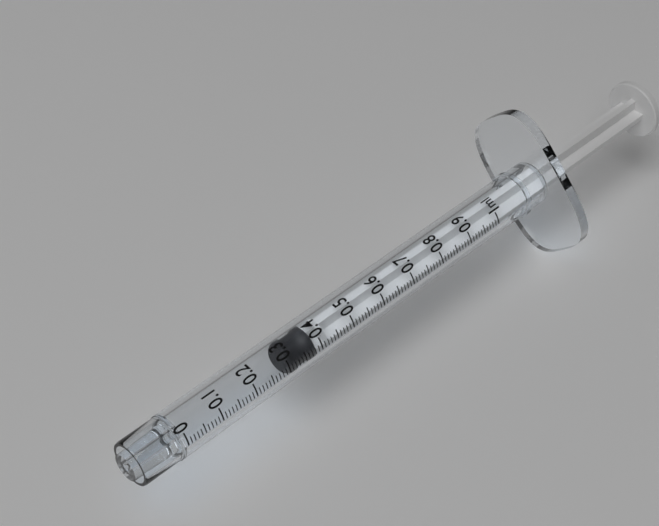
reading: 0.31 ml
